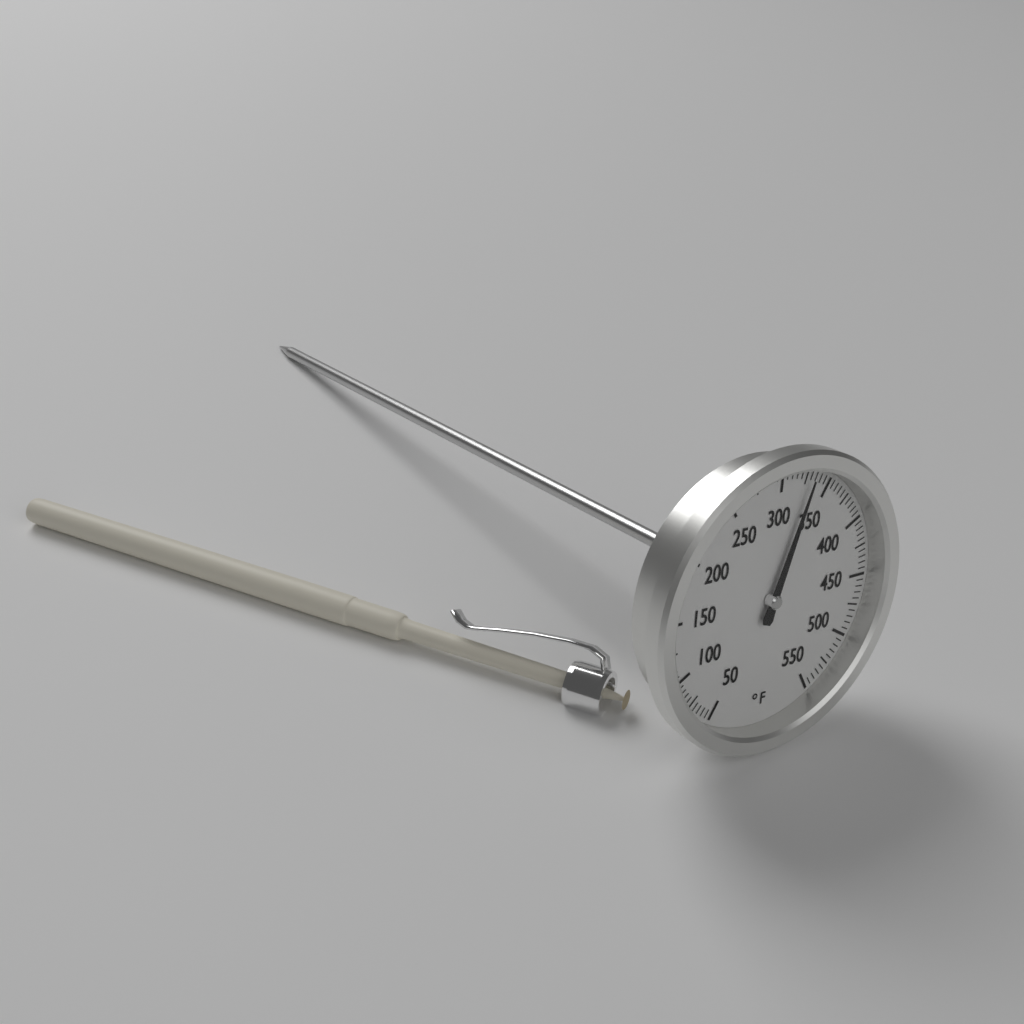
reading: 330 °F
